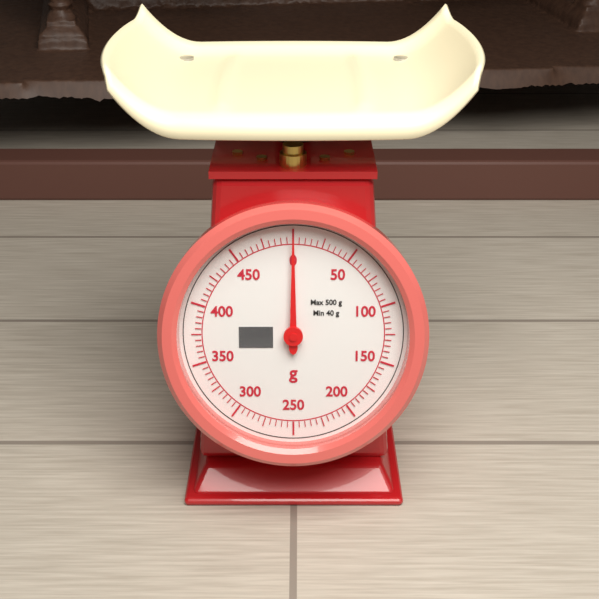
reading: 0 g
